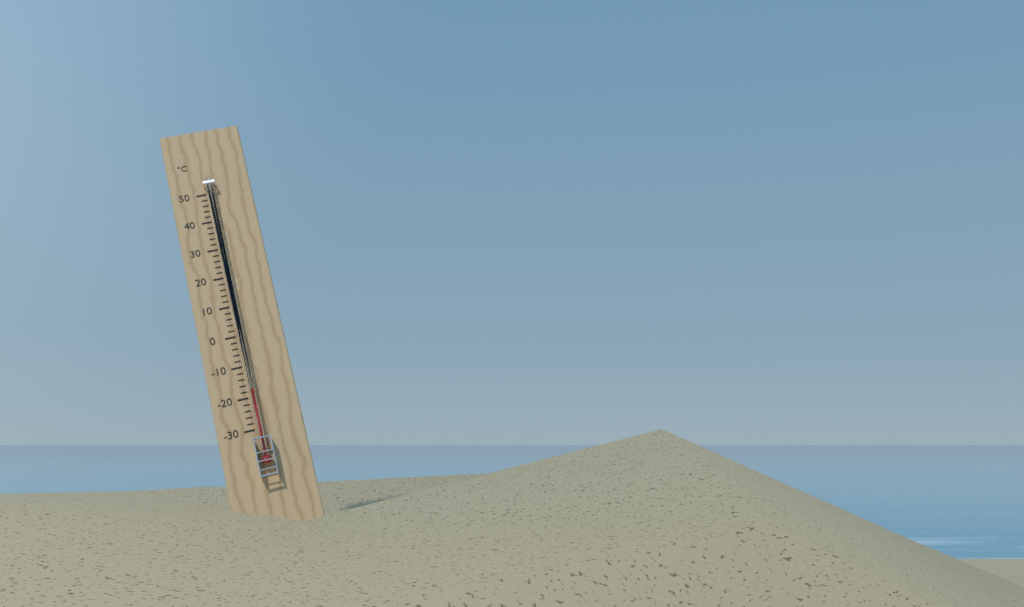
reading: -18 °C
